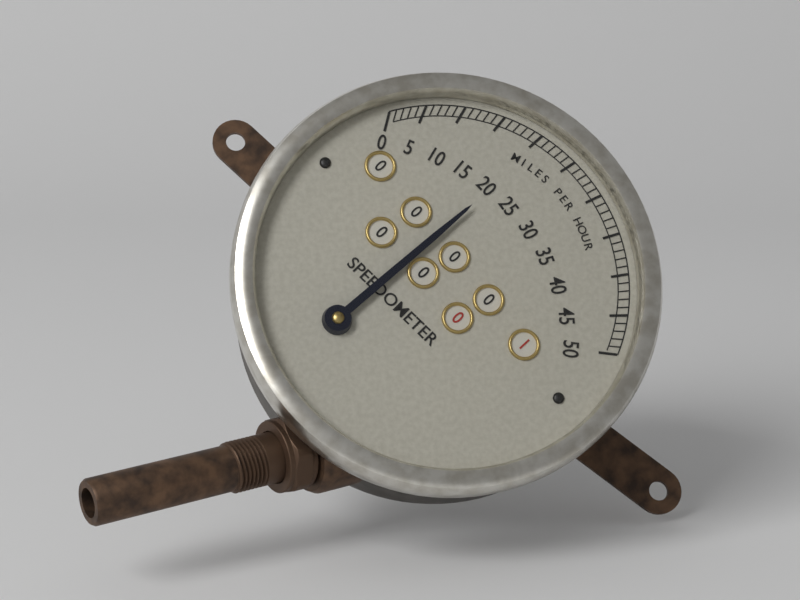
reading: 21 mph
